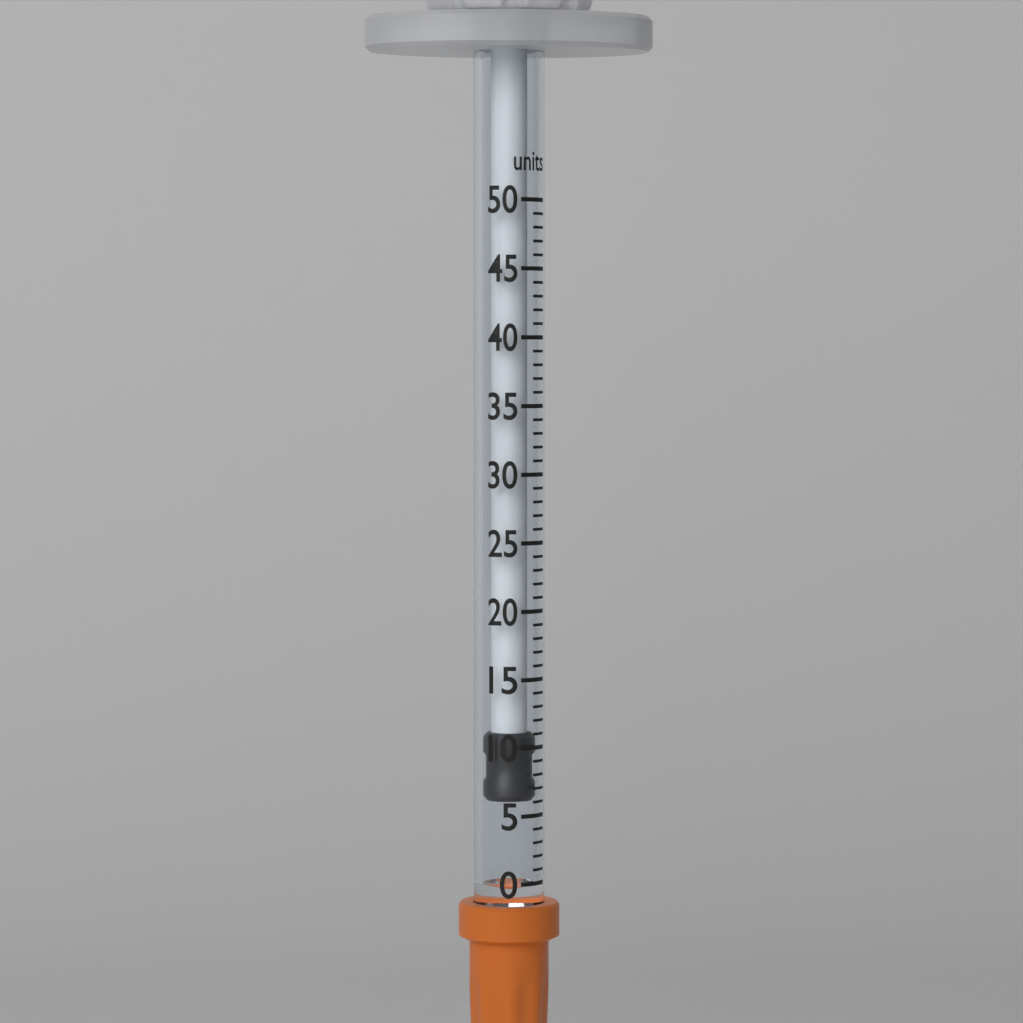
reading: 6 units
